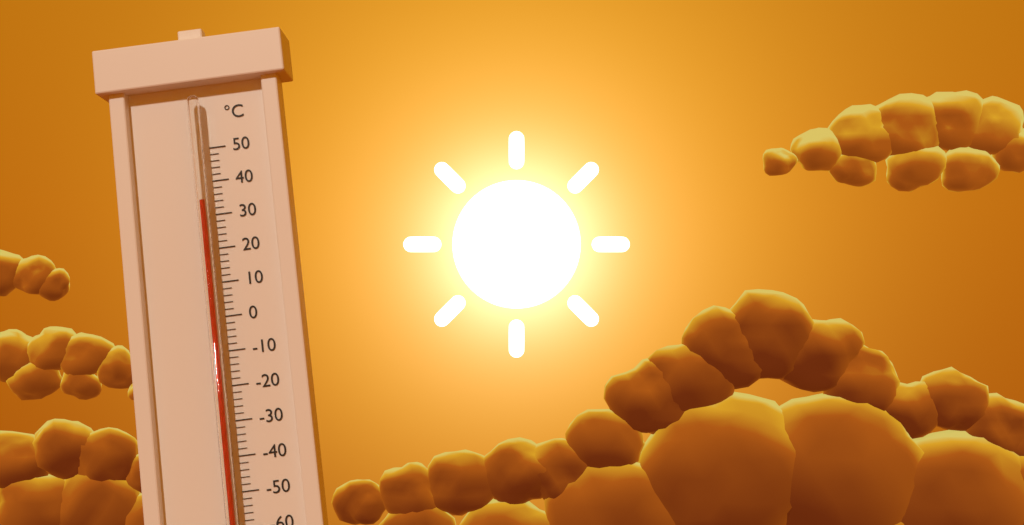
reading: 34 °C
